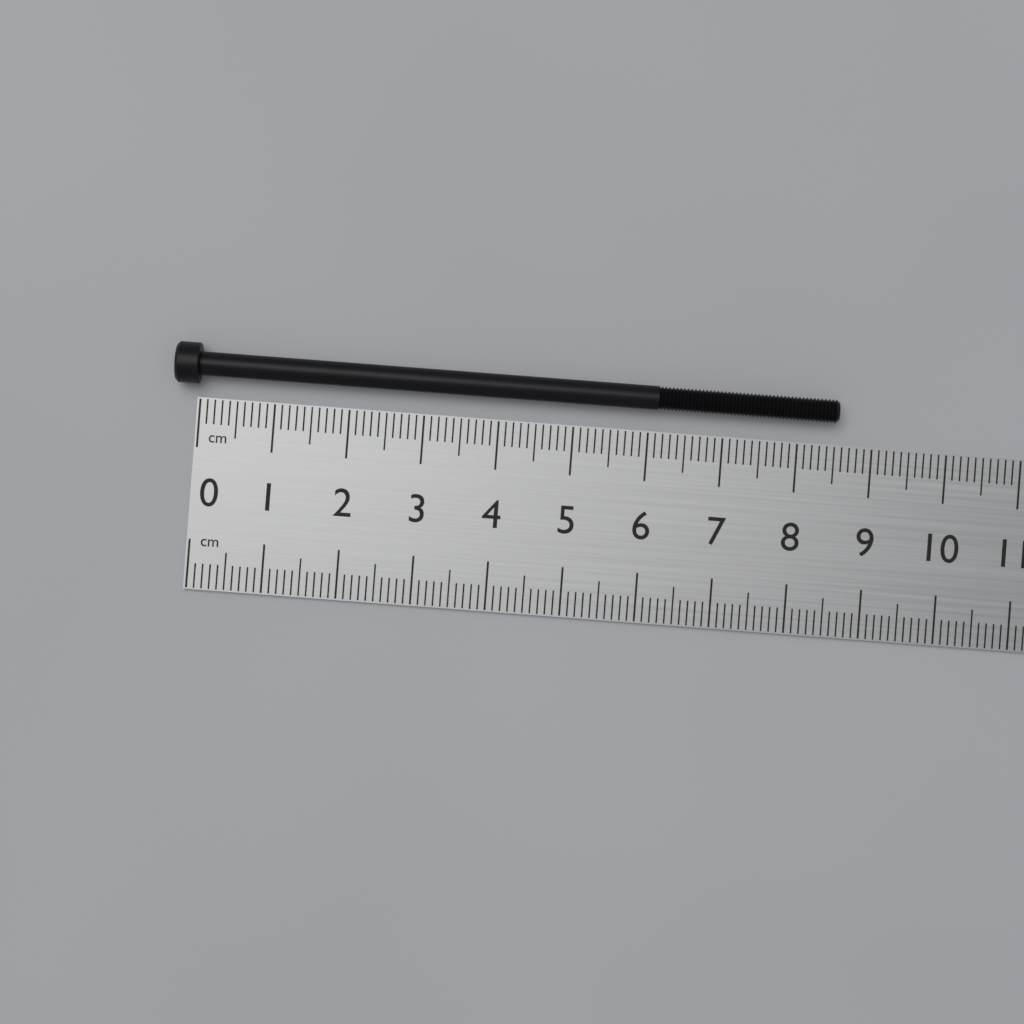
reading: 8.5 cm
